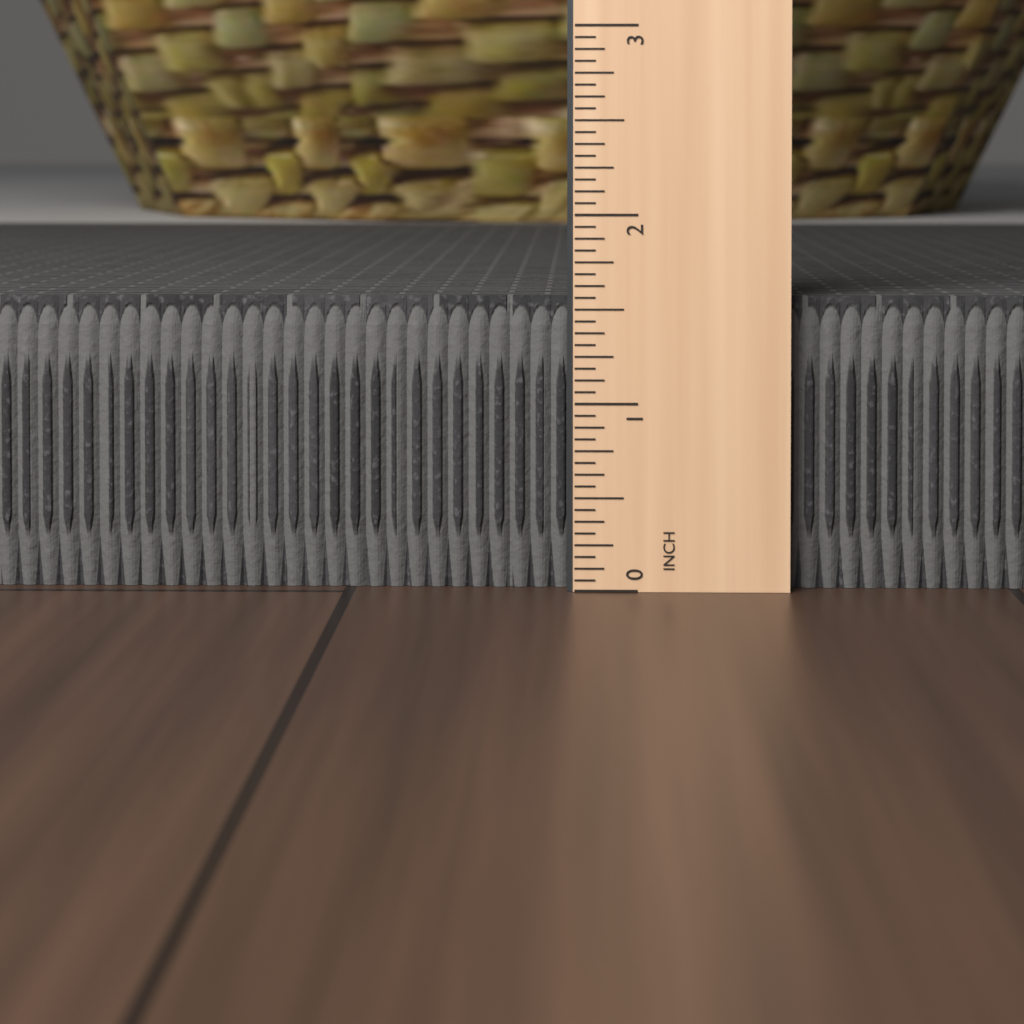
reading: 1.5625 in
